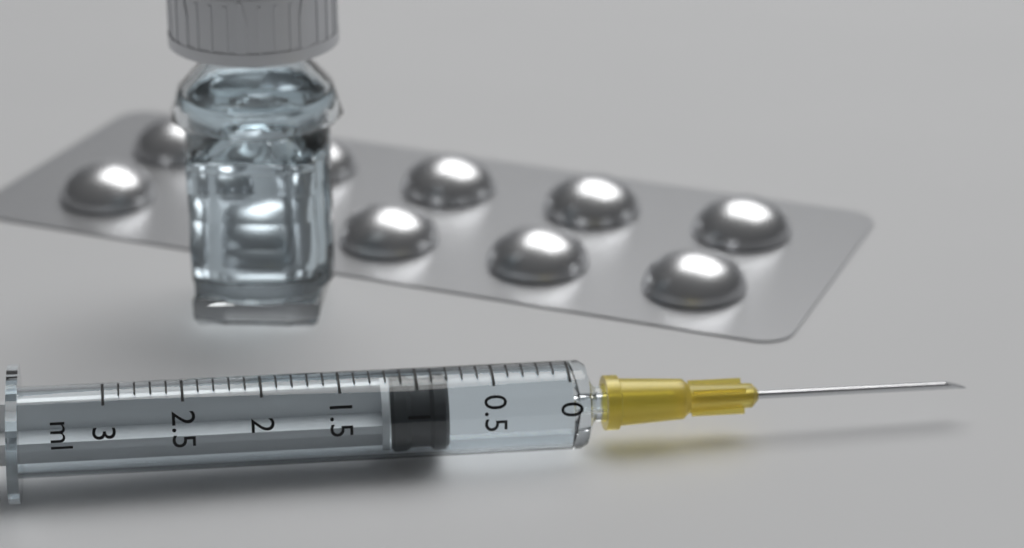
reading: 0.8 ml
